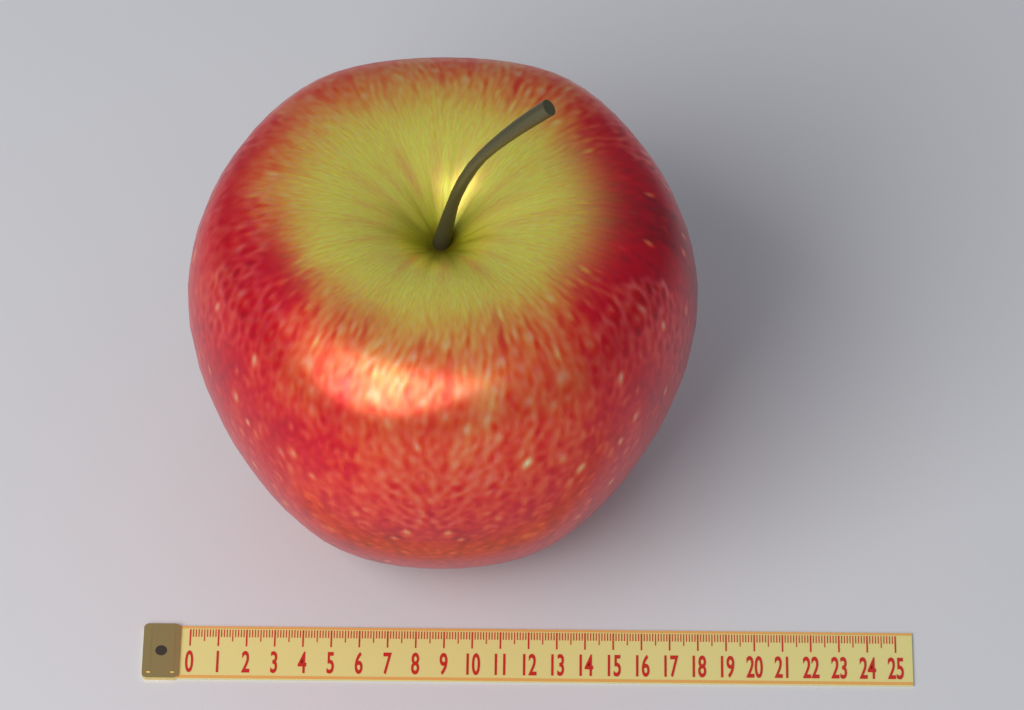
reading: 17.8 (no unit)
